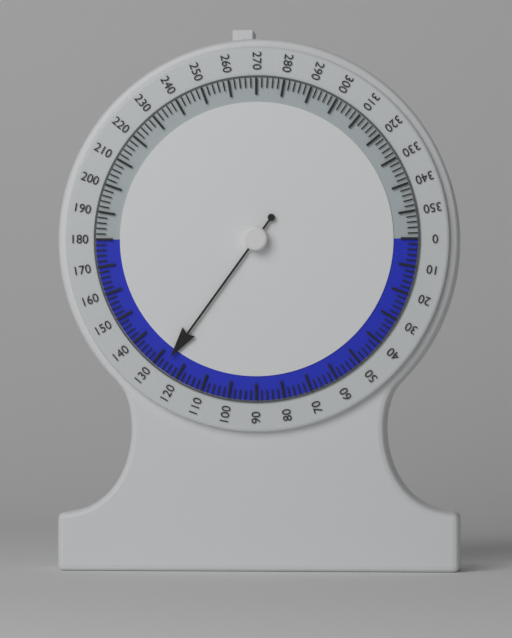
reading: 126 (no unit)
